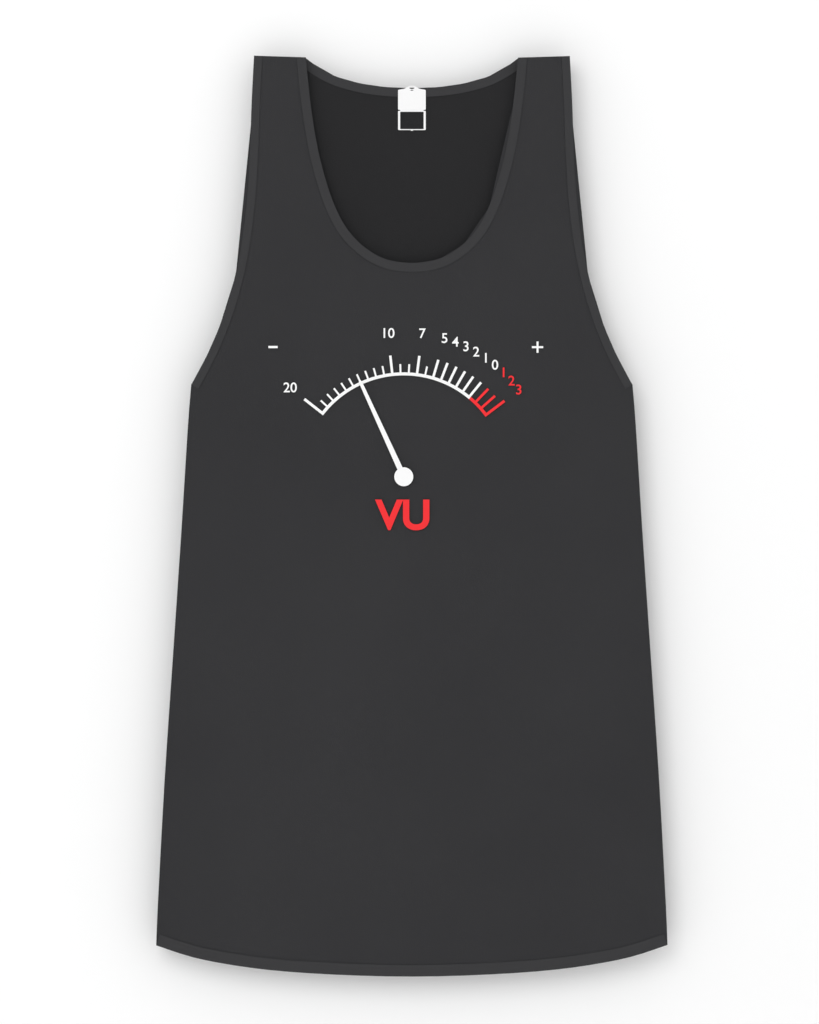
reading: -14 VU
